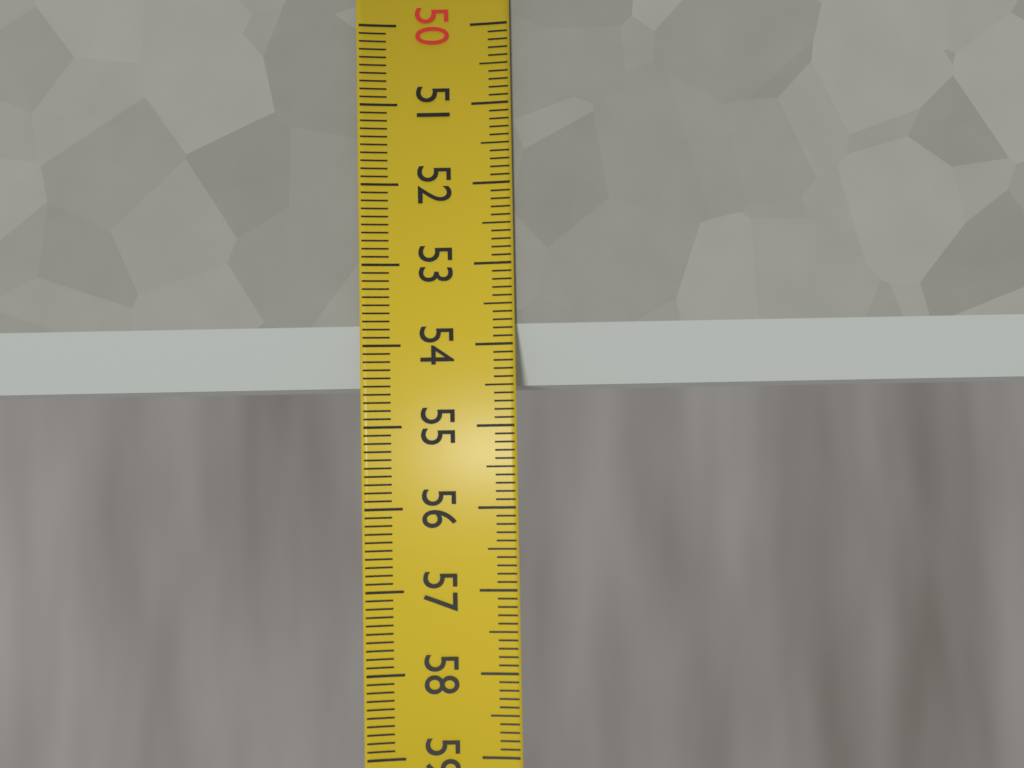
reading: 54.5 (no unit)
